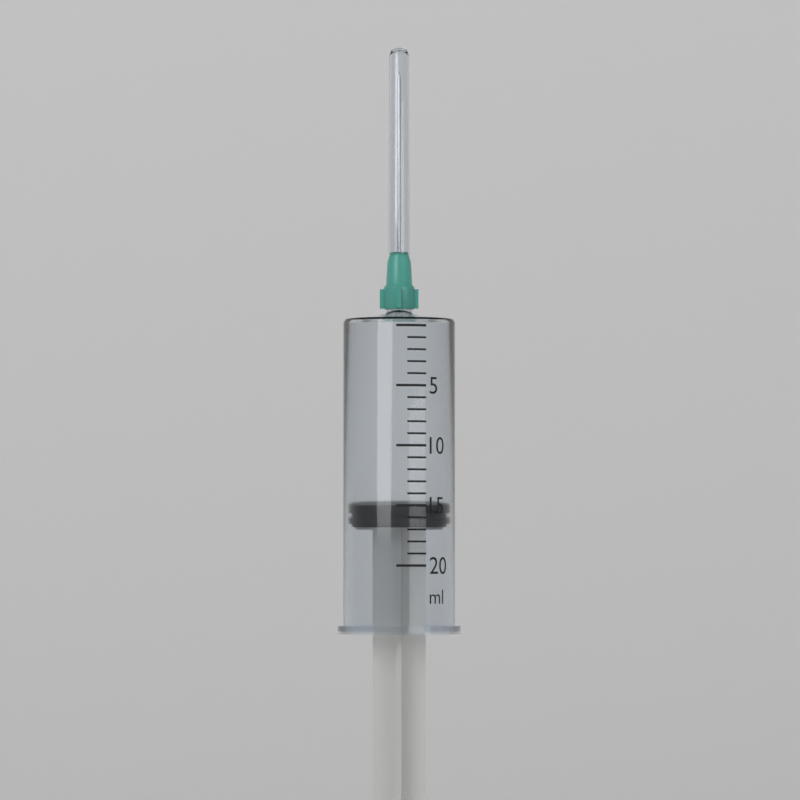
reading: 15 ml
